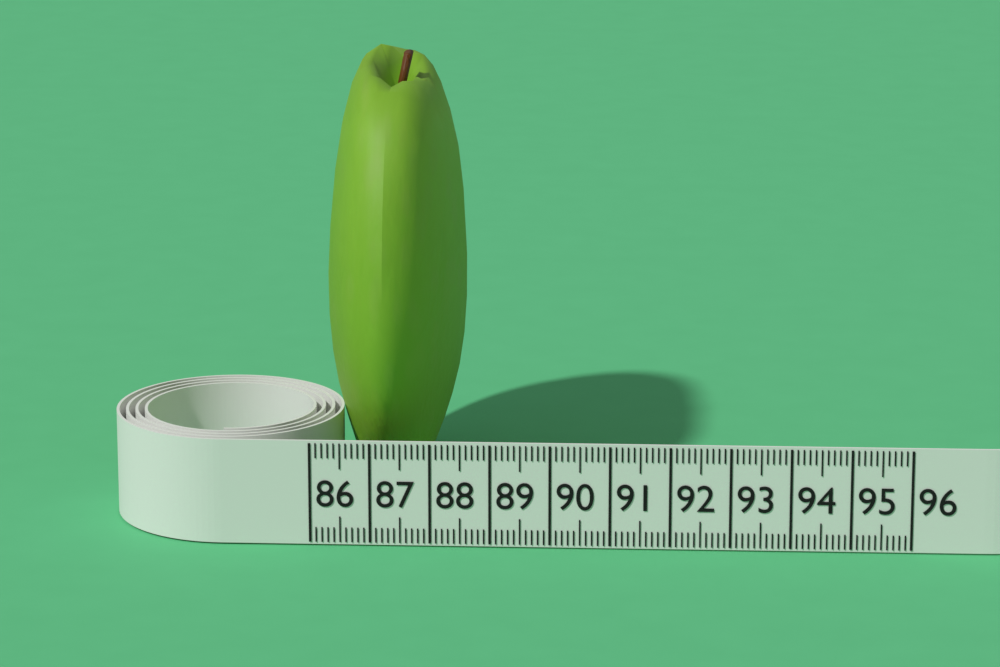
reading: 88.4 (no unit)
